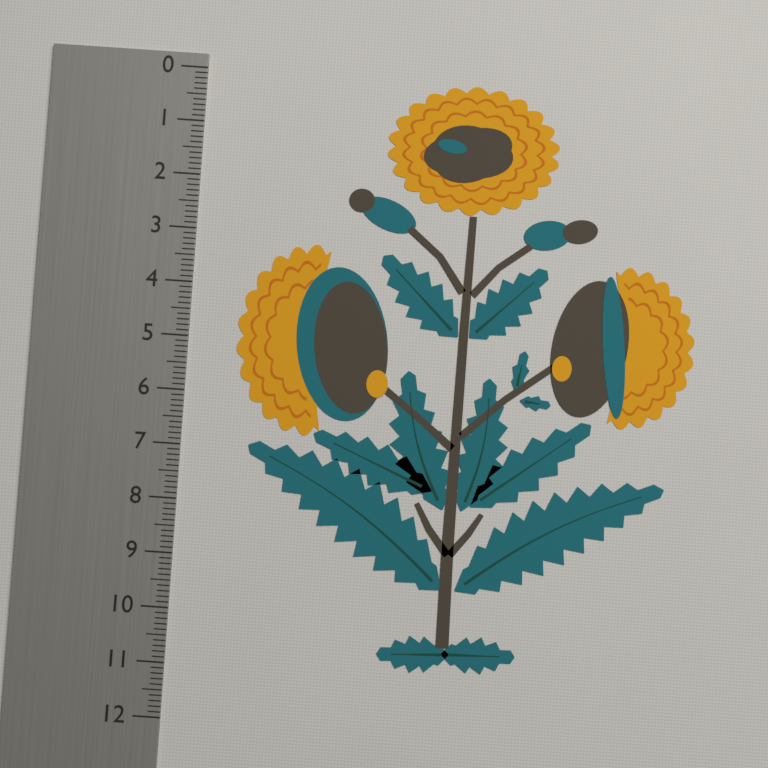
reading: 10.9 (no unit)
